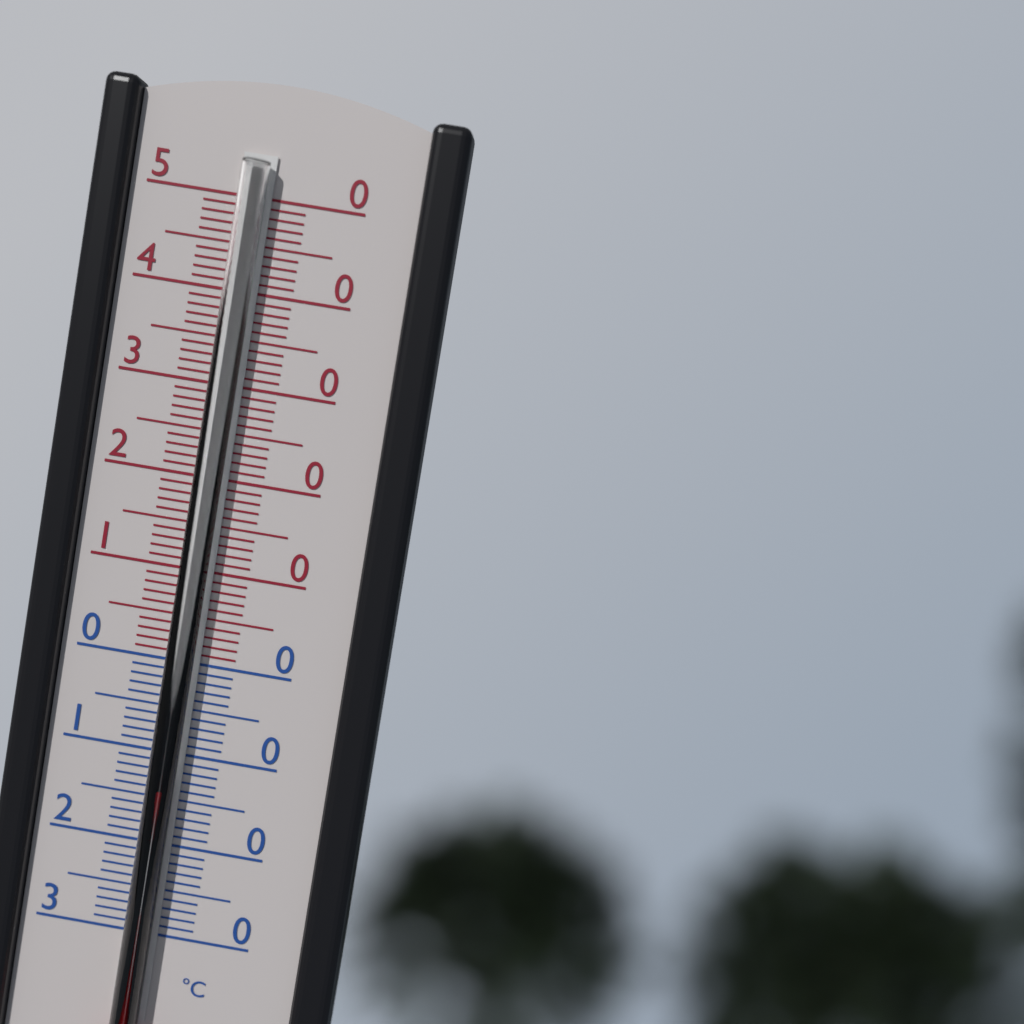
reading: -13 °C
